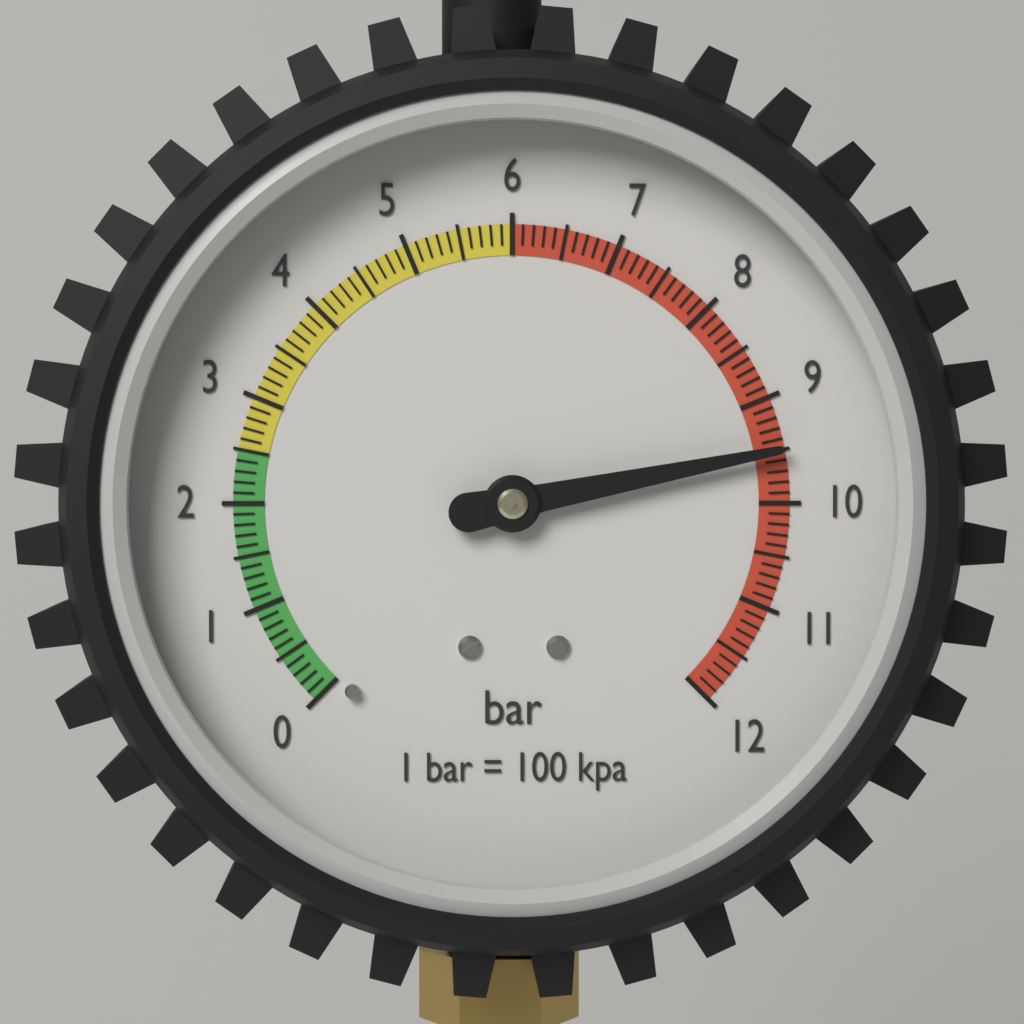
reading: 9.5 bar
